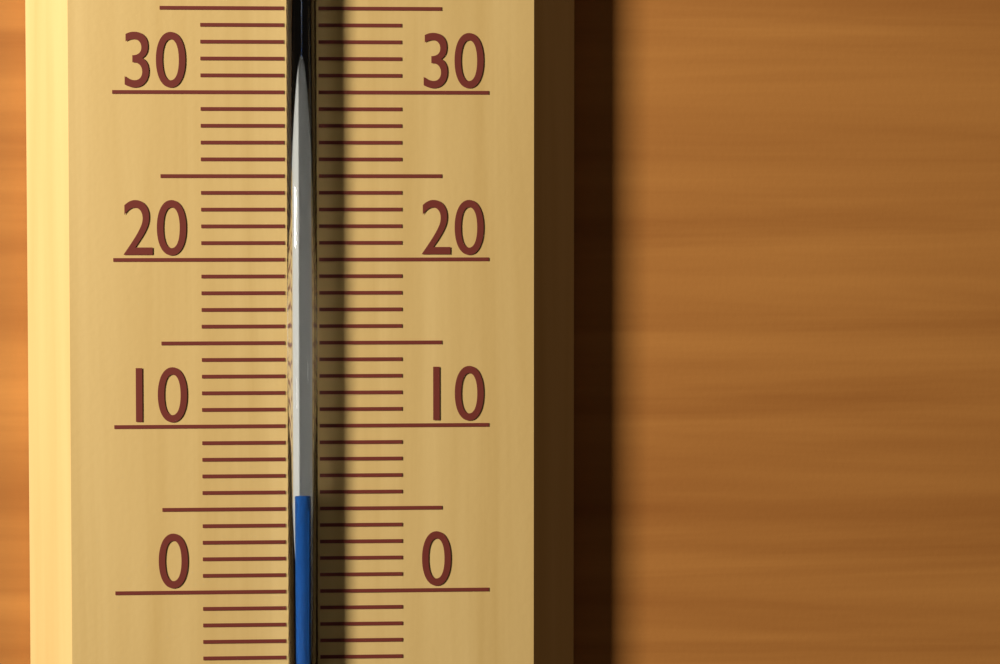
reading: 6 °C
